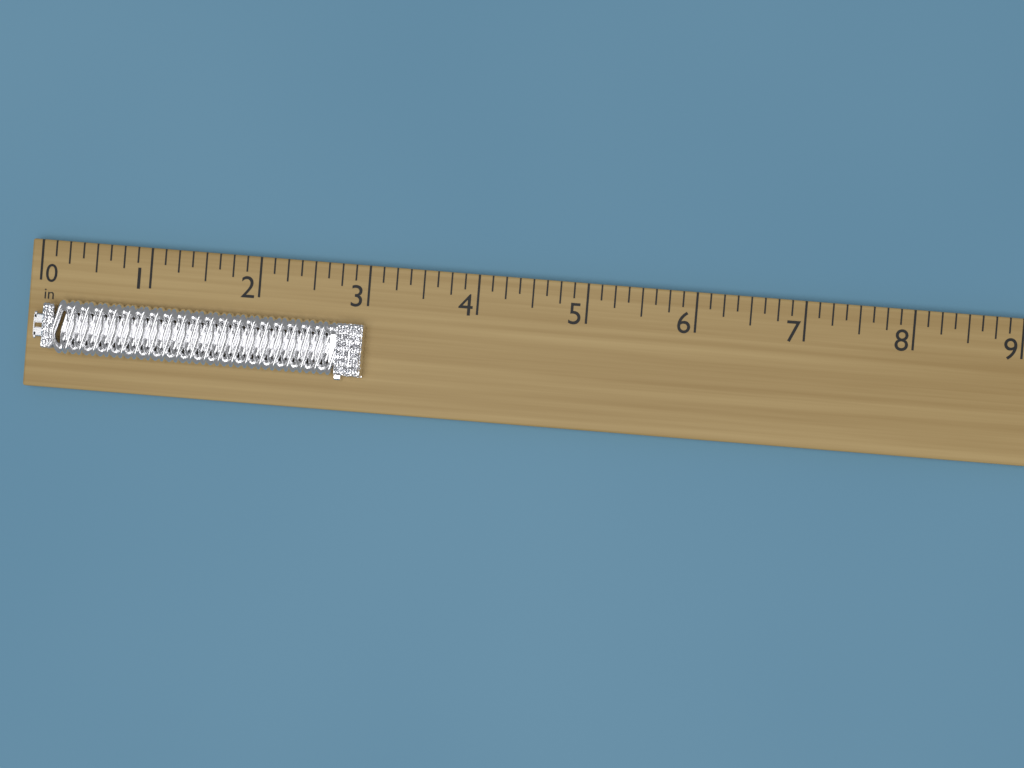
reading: 3.000 in
